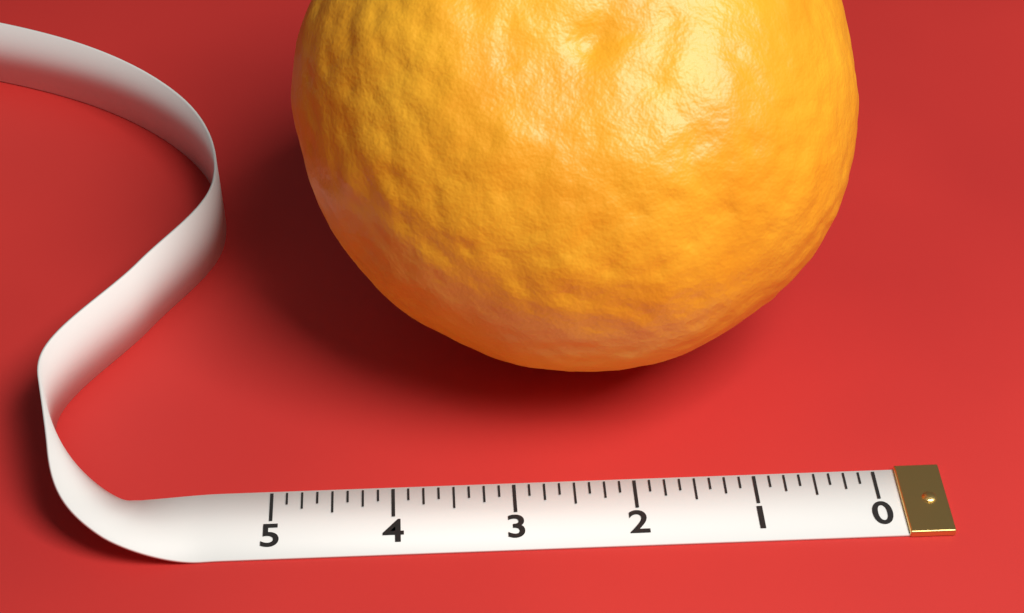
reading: 4.750 (no unit)
